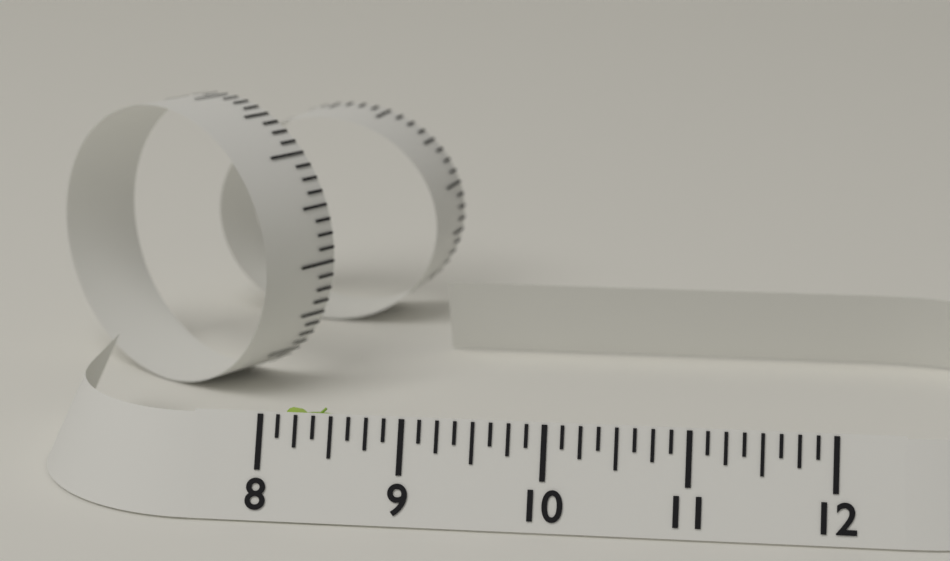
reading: 8.625 (no unit)
